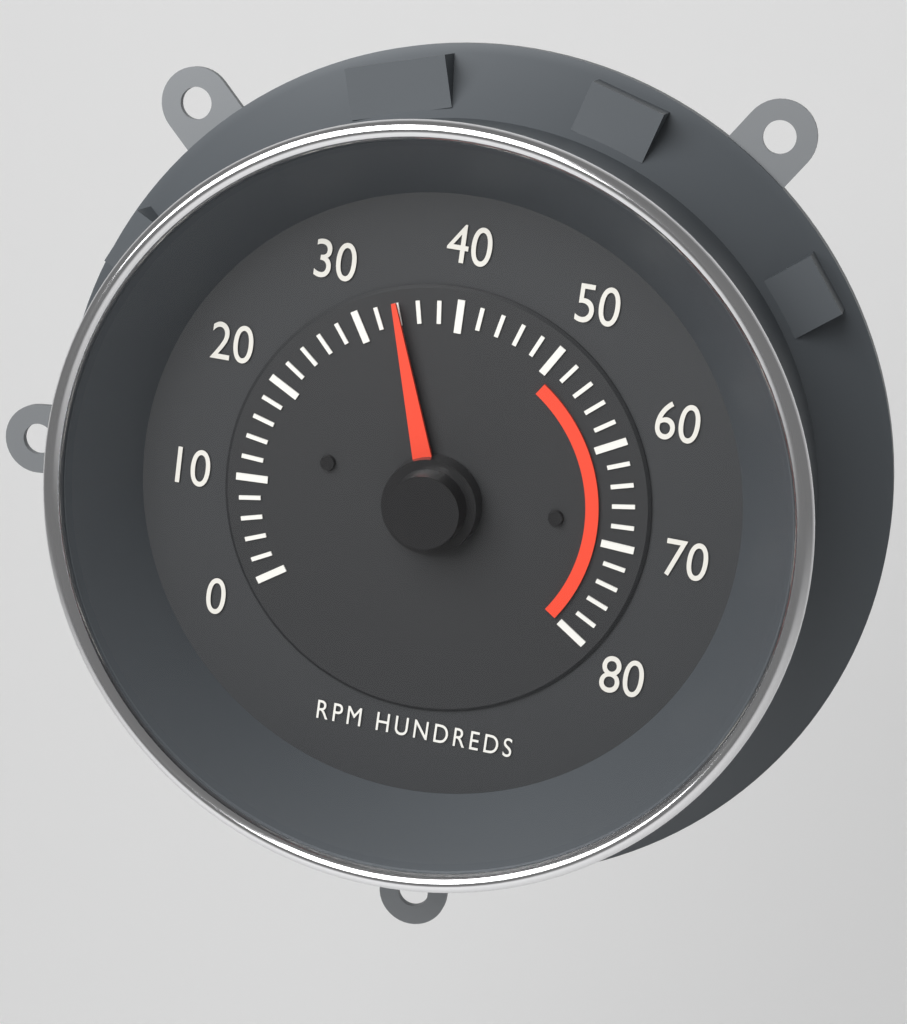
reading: 3400 RPM
